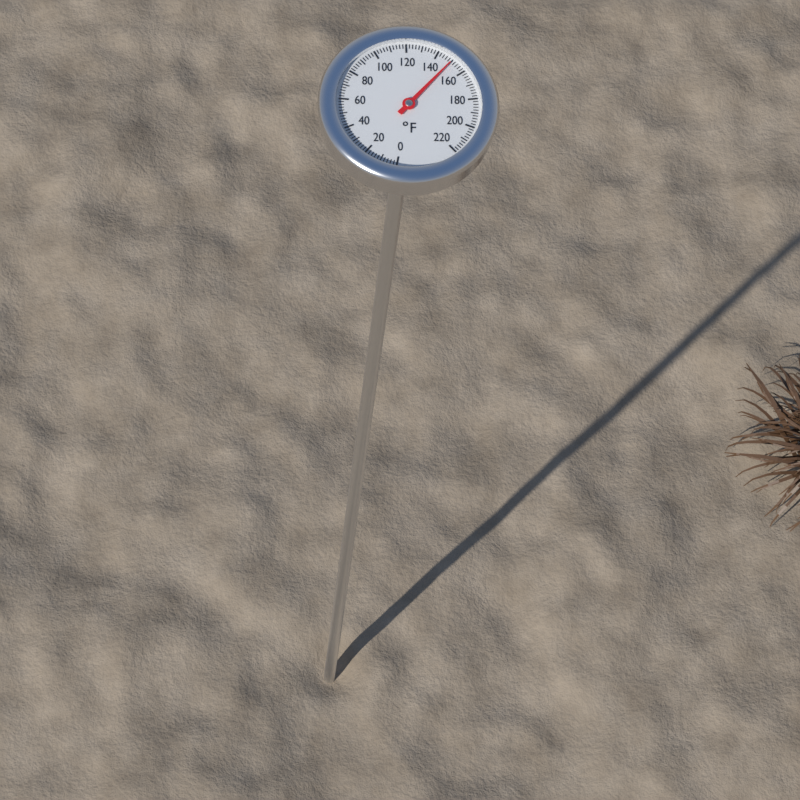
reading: 150 °F
